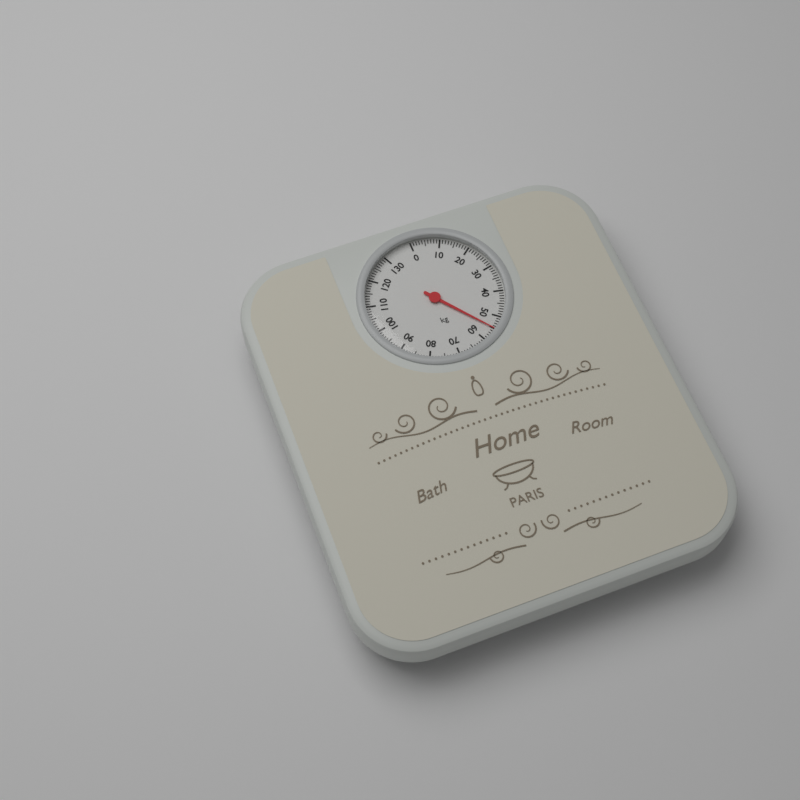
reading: 55 kg
